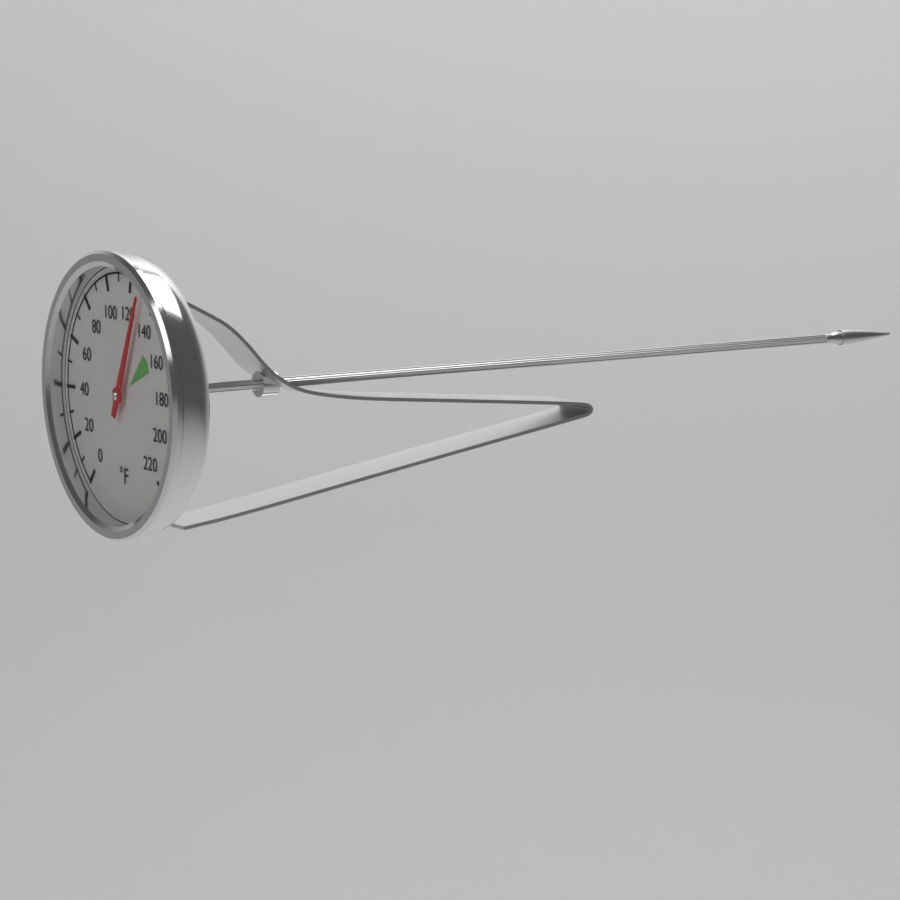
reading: 130 °F
